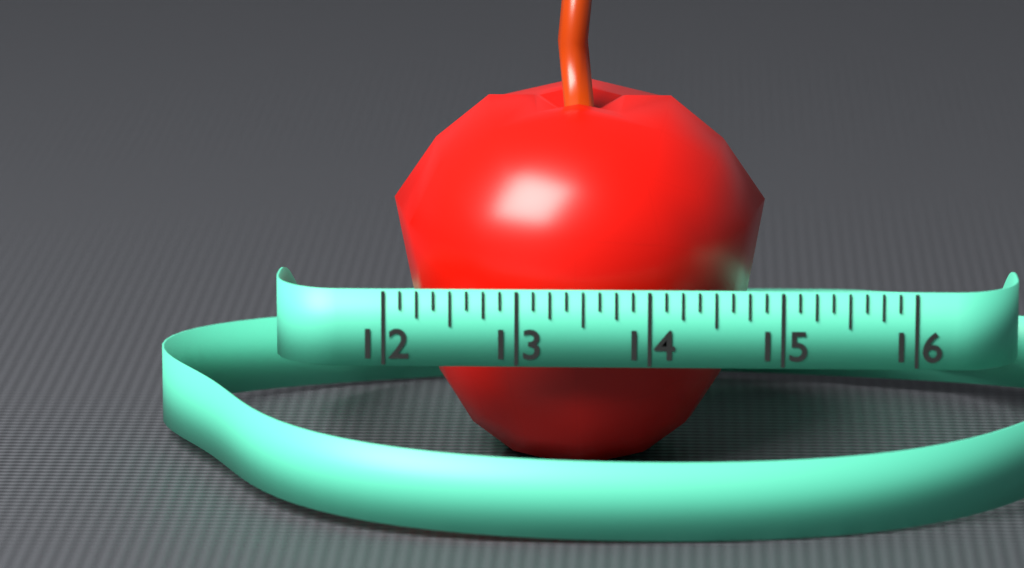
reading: 14.875 (no unit)
